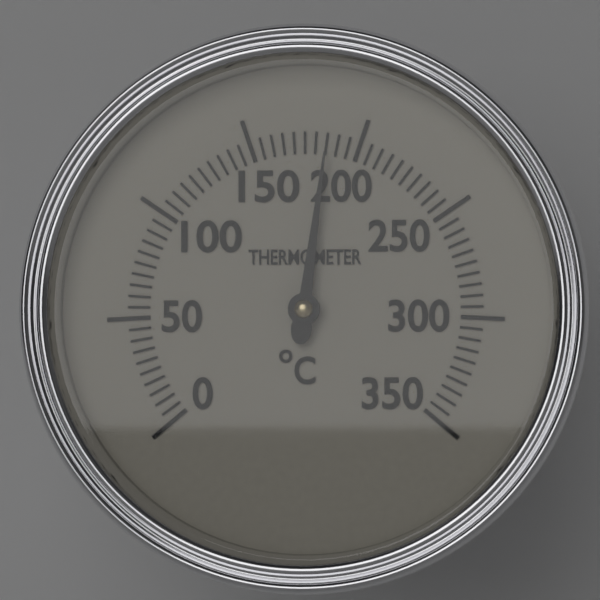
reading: 185 °C
